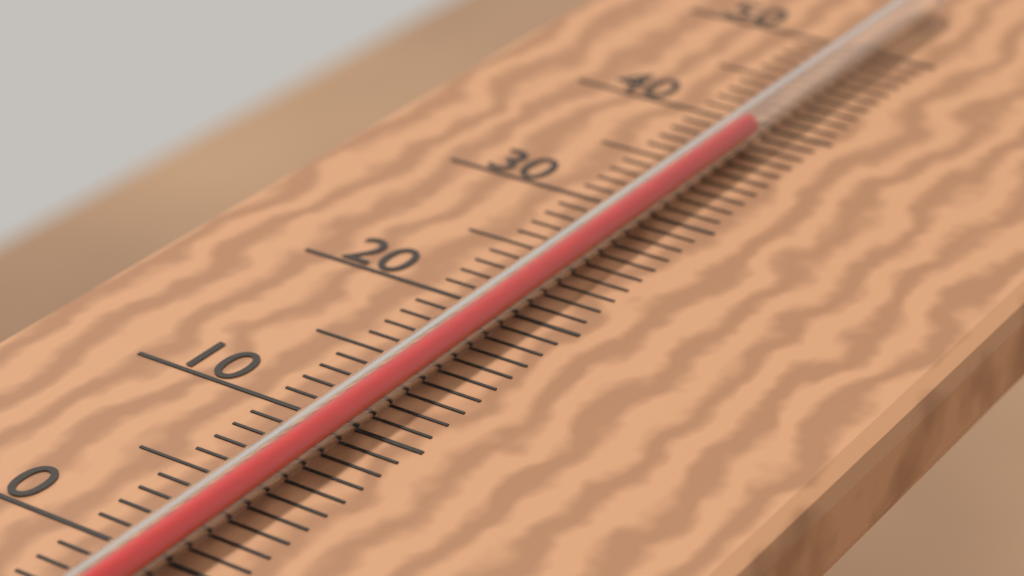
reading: 38 °C
